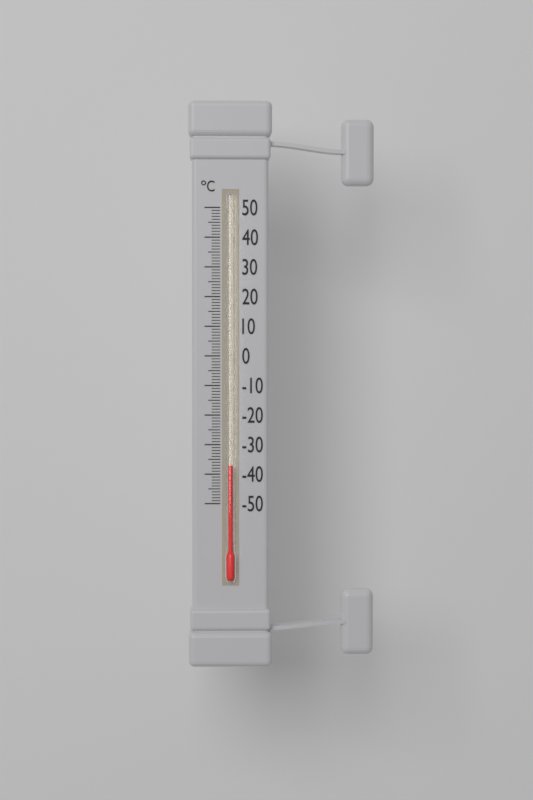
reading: -37 °C
